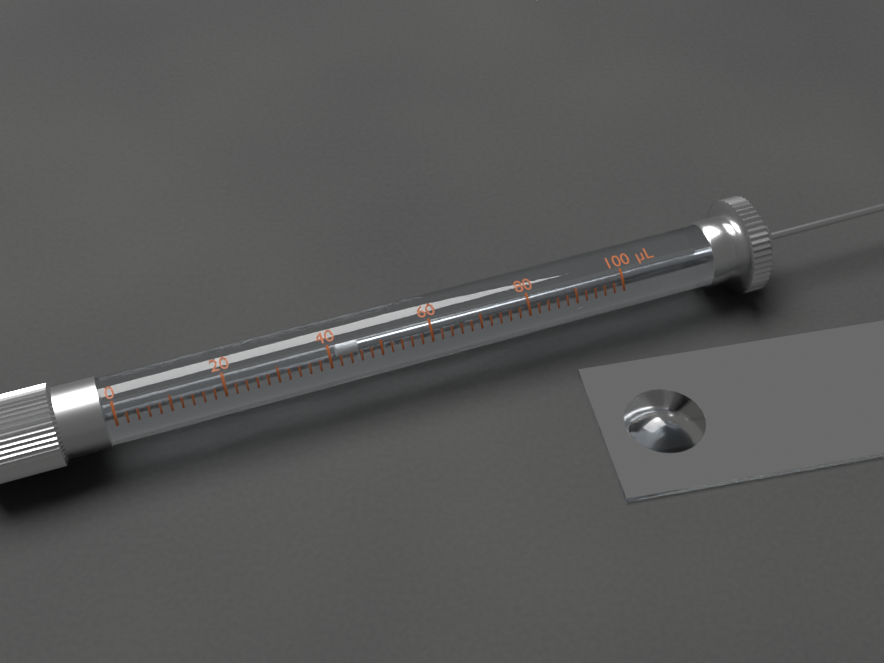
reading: 42 µL
